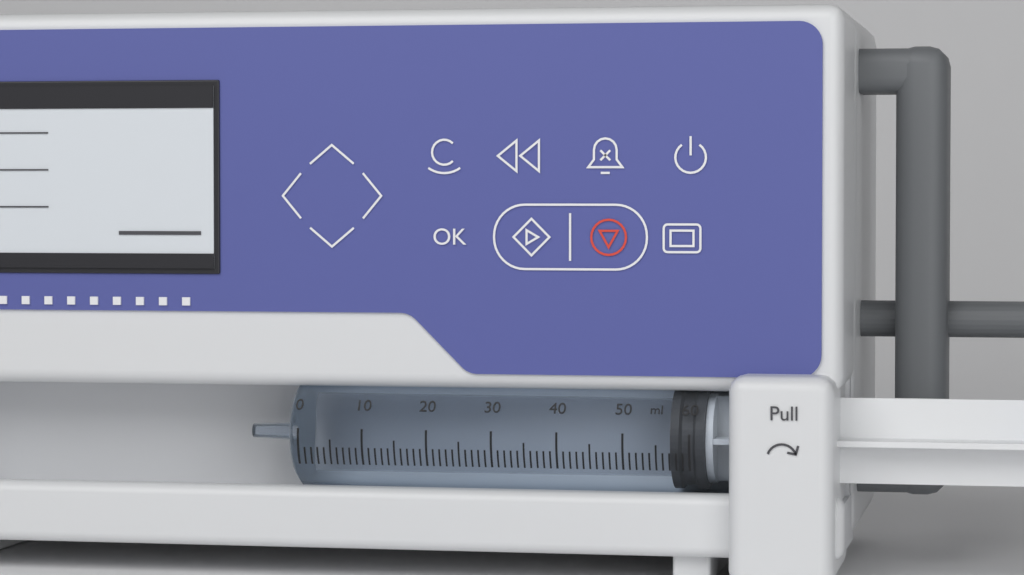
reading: 57 ml
